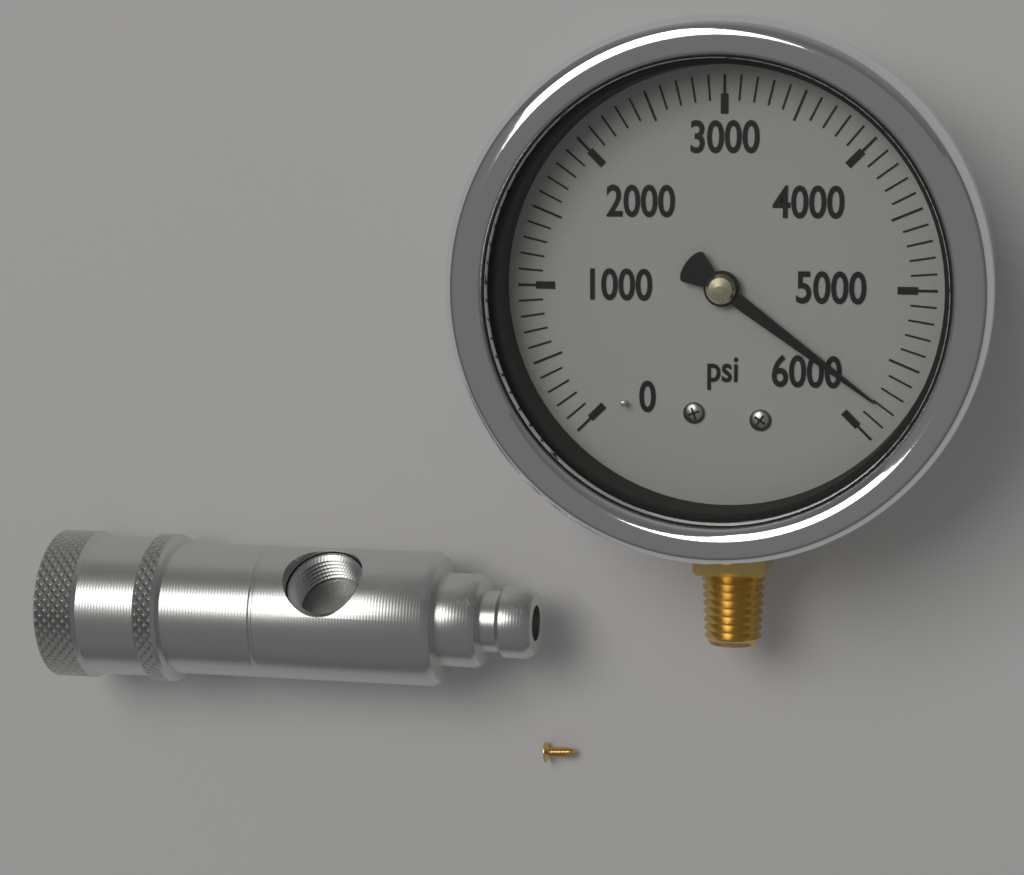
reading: 5800 psi
